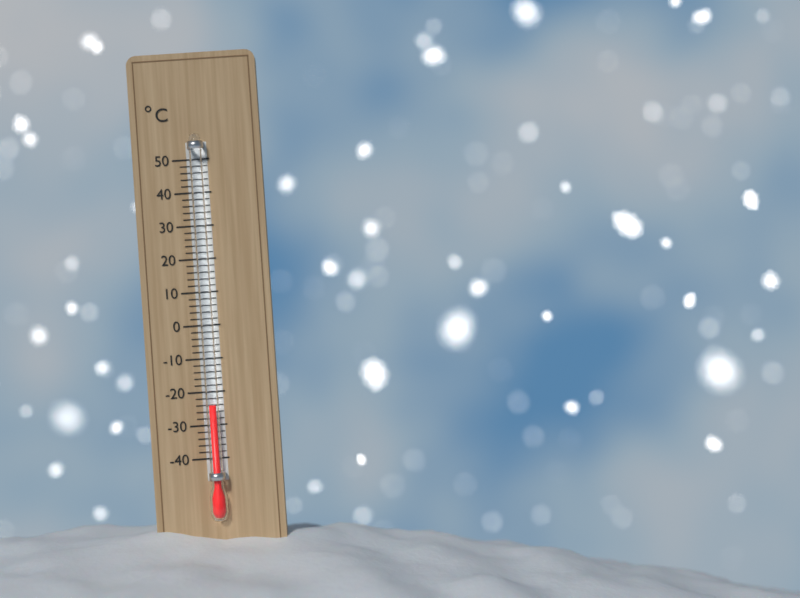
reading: -24 °C
